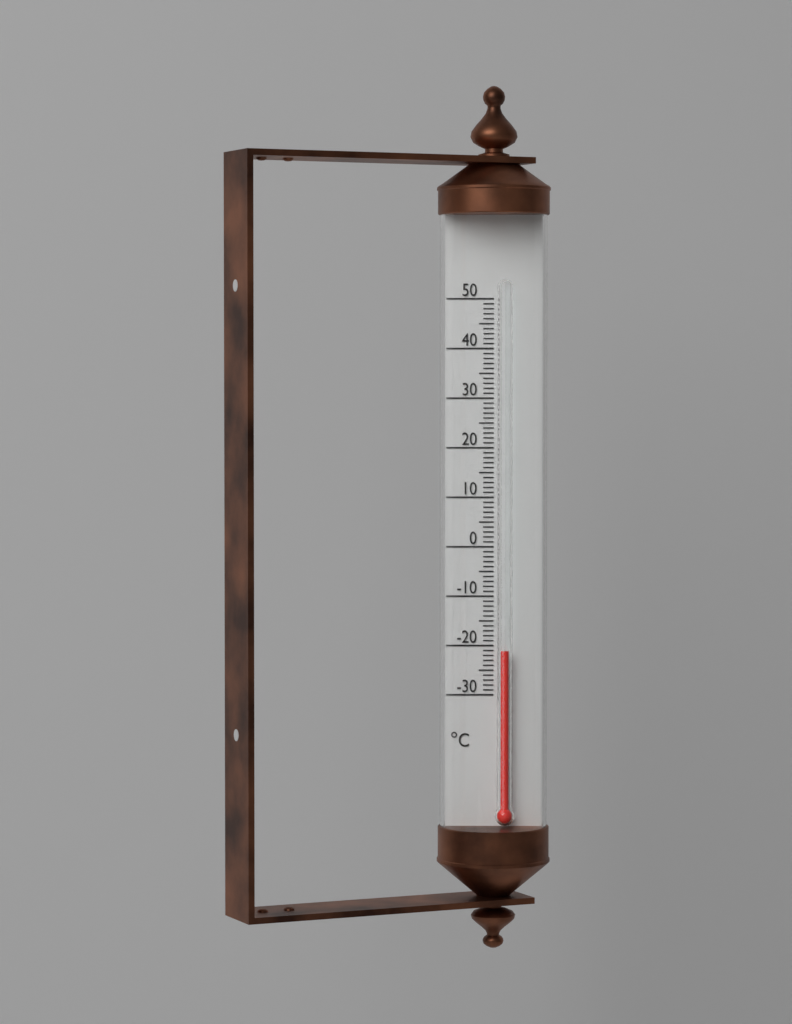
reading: -21 °C
